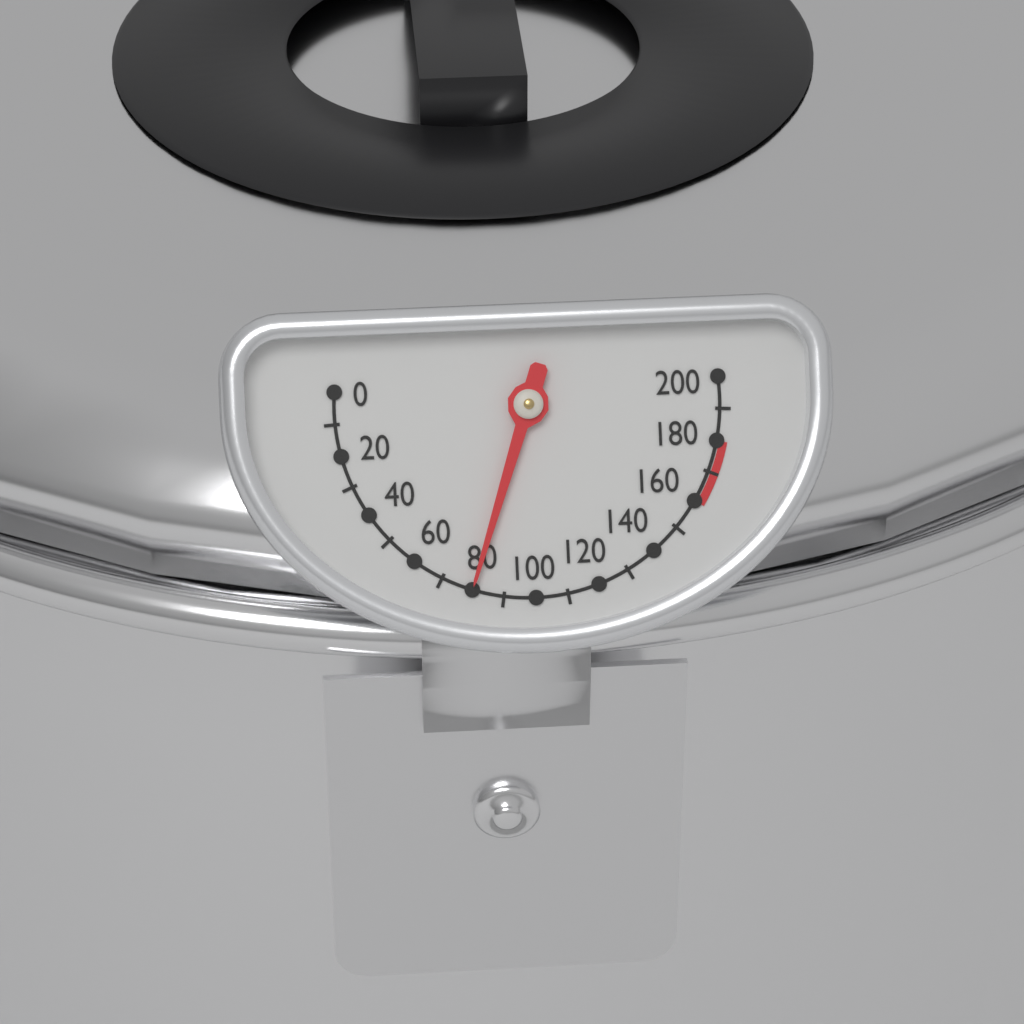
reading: 80 (no unit)
